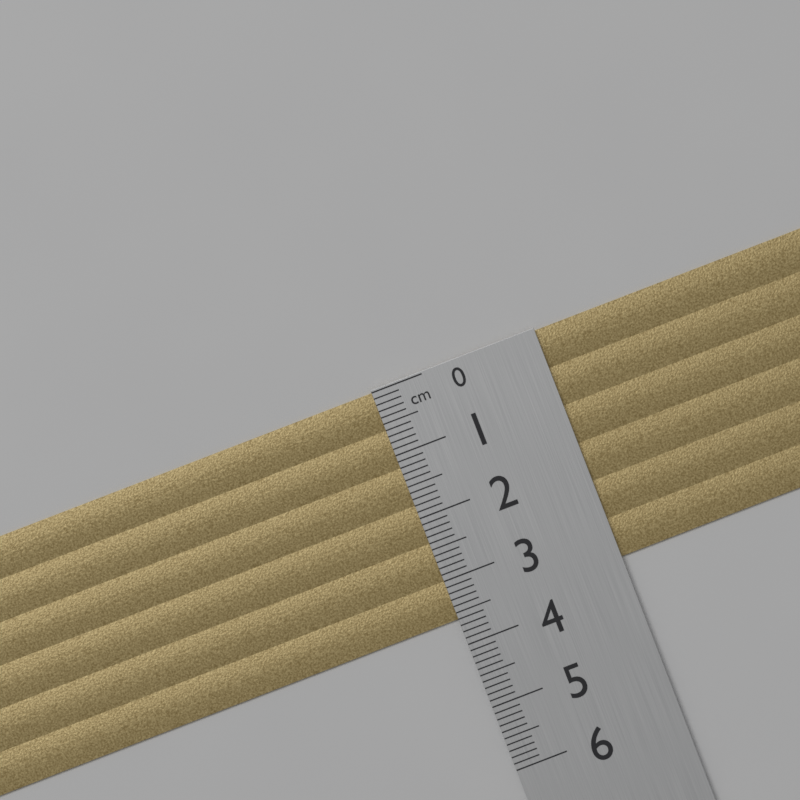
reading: 3.6 cm
